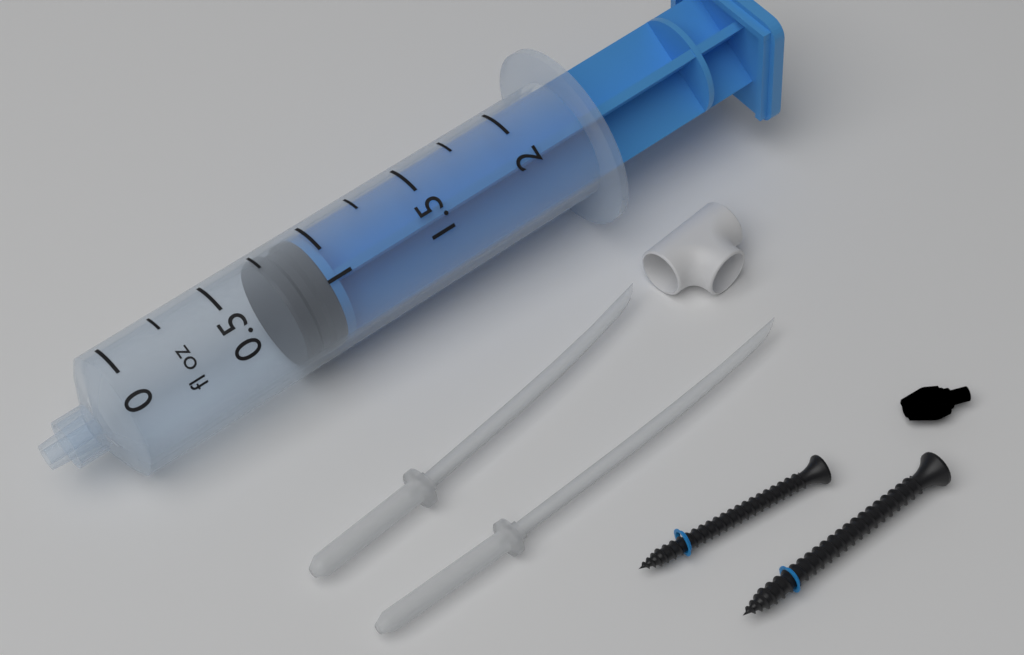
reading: 0.75 fl oz
